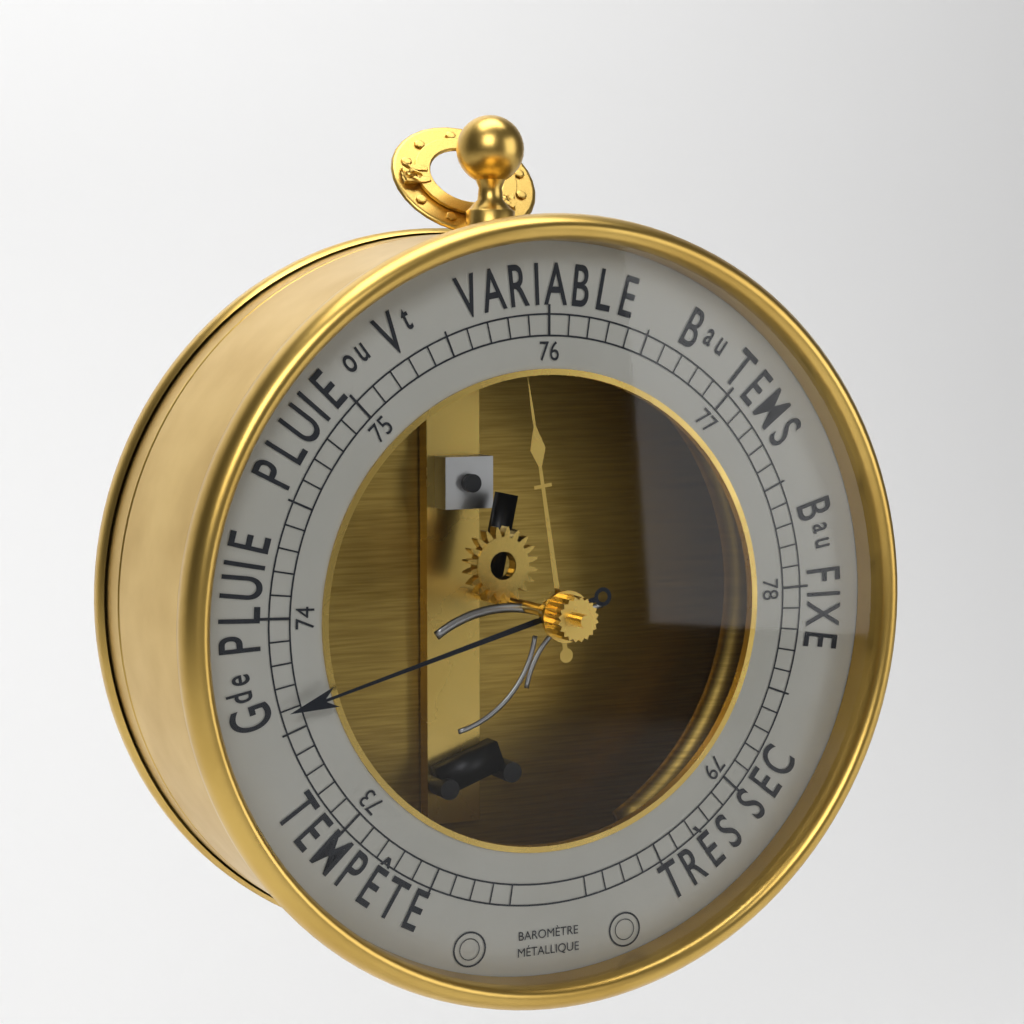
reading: 73.6 (no unit)
